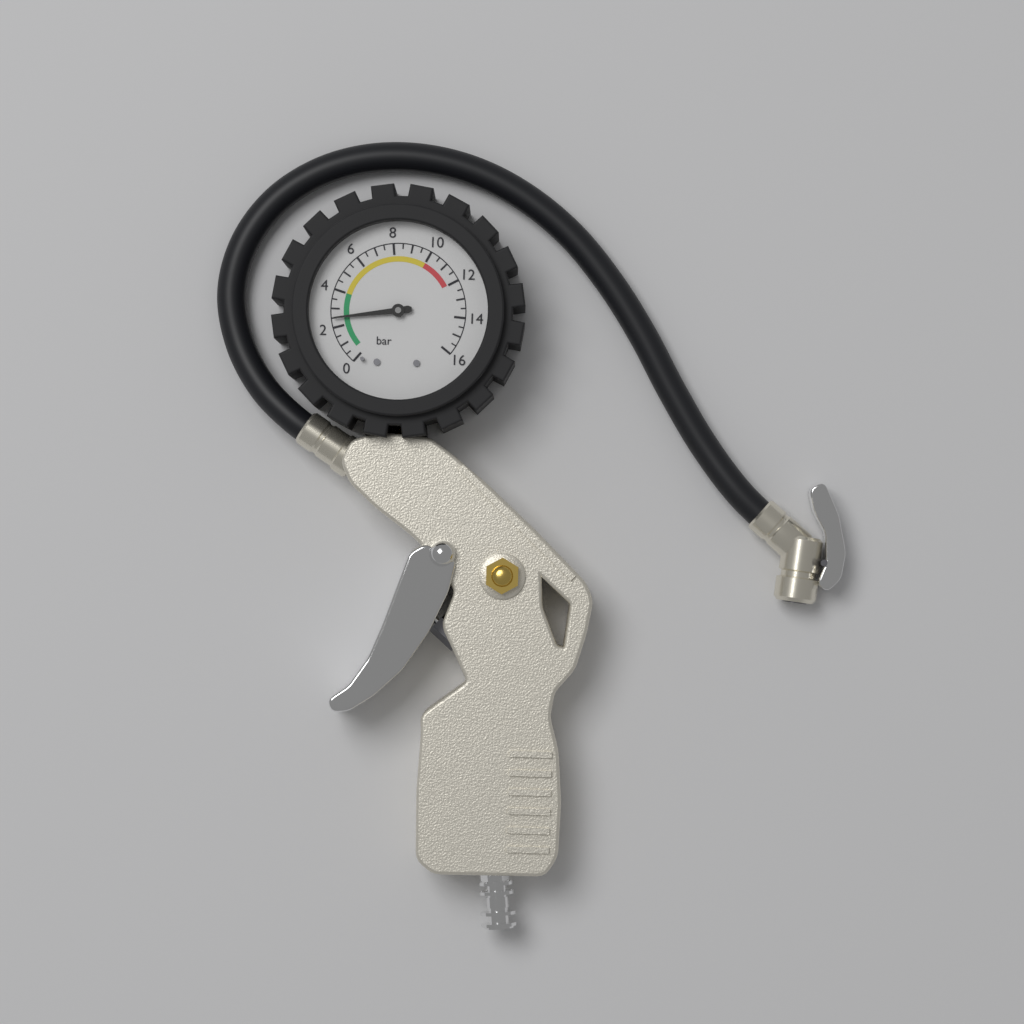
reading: 2.5 bar
